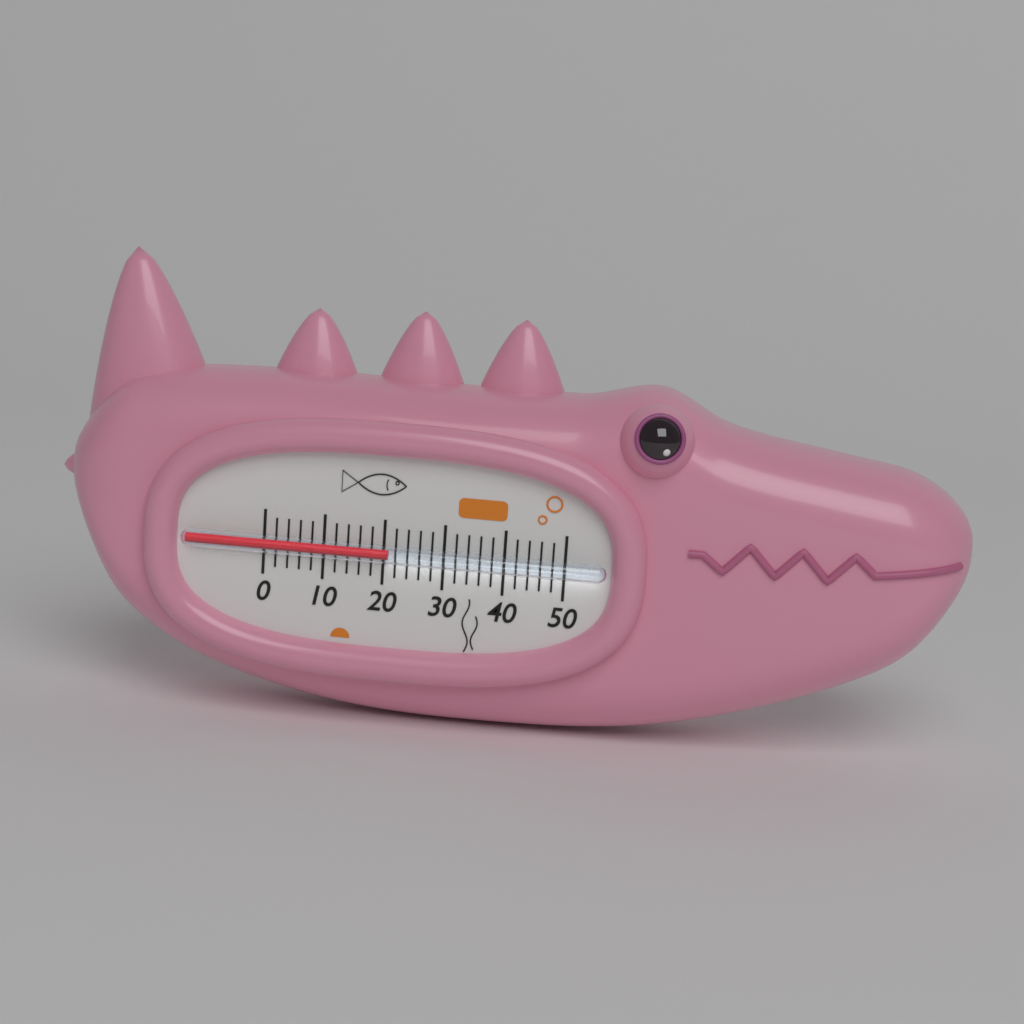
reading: 21 (no unit)
